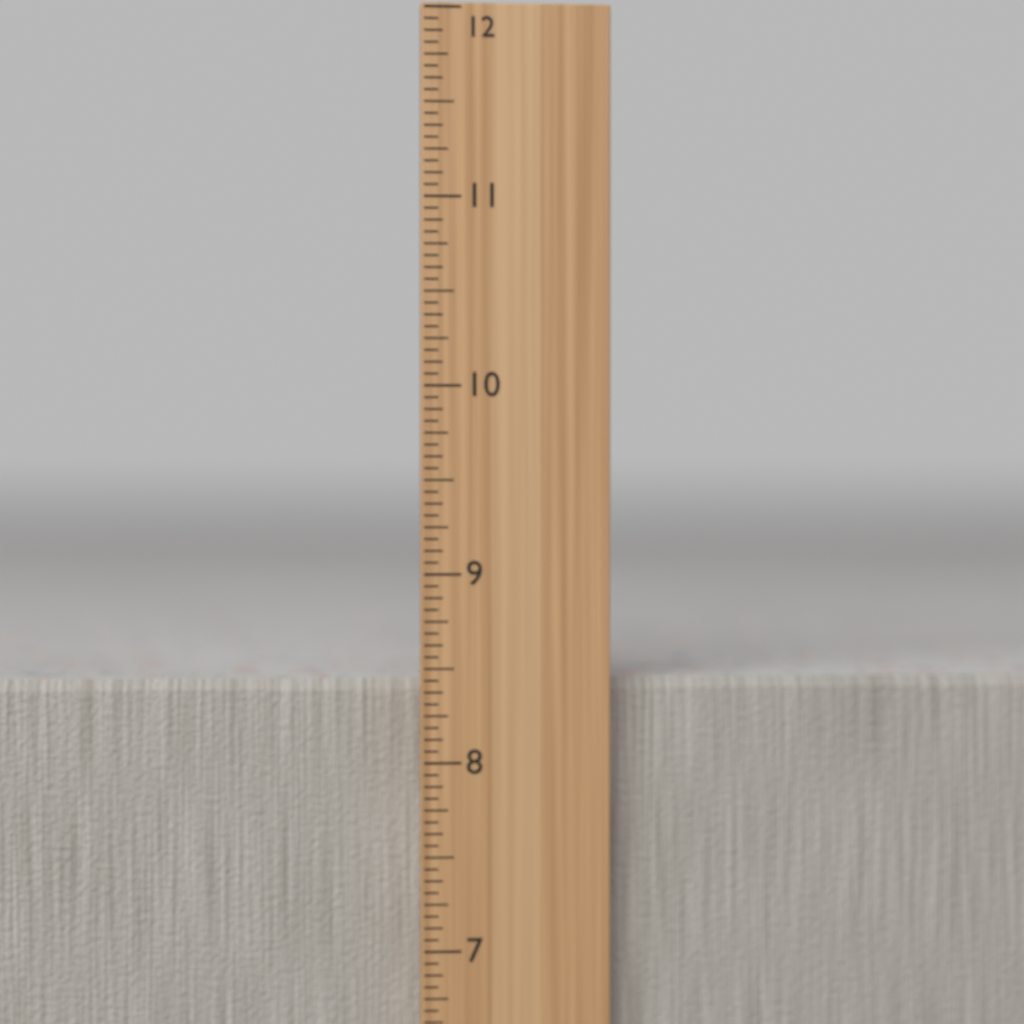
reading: 8.4375 in
